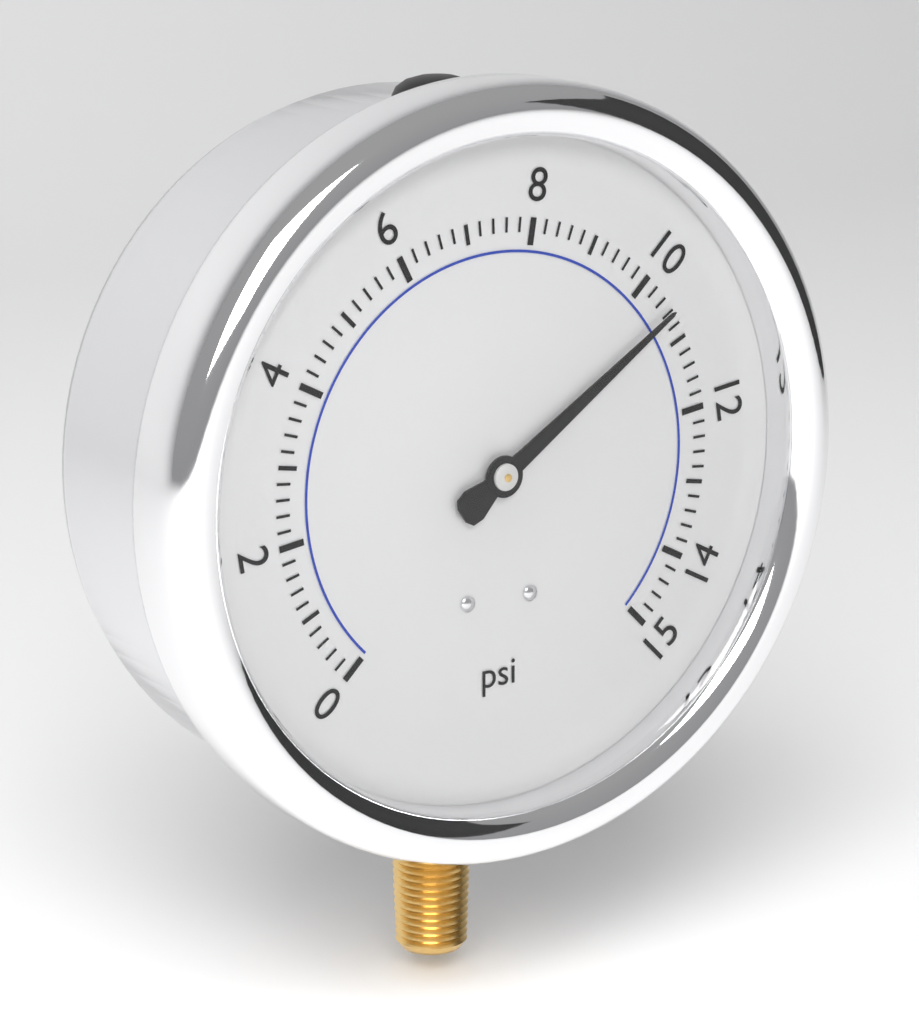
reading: 10.6 psi
